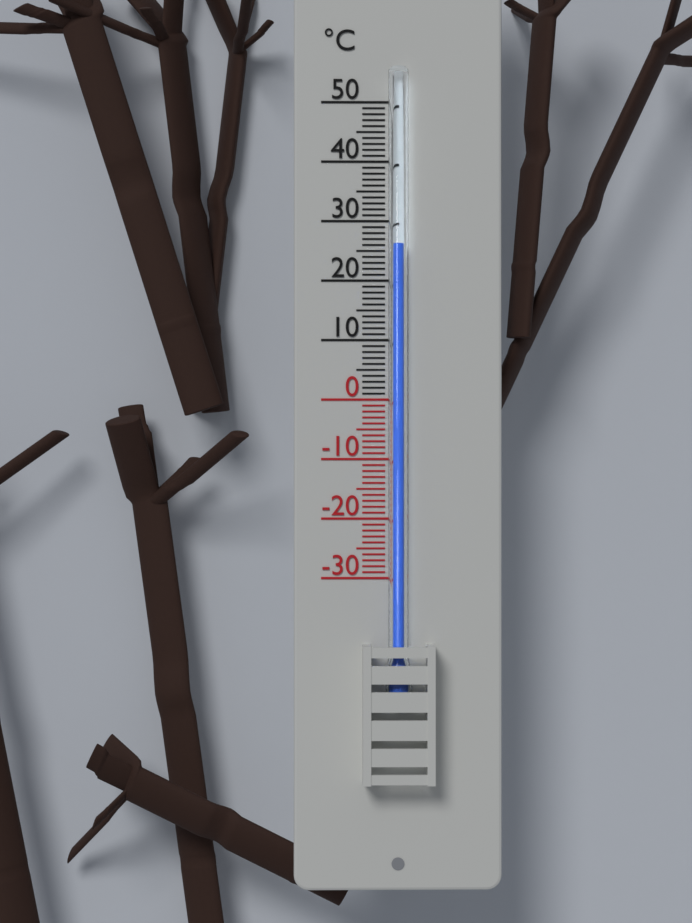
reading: 26 °C
